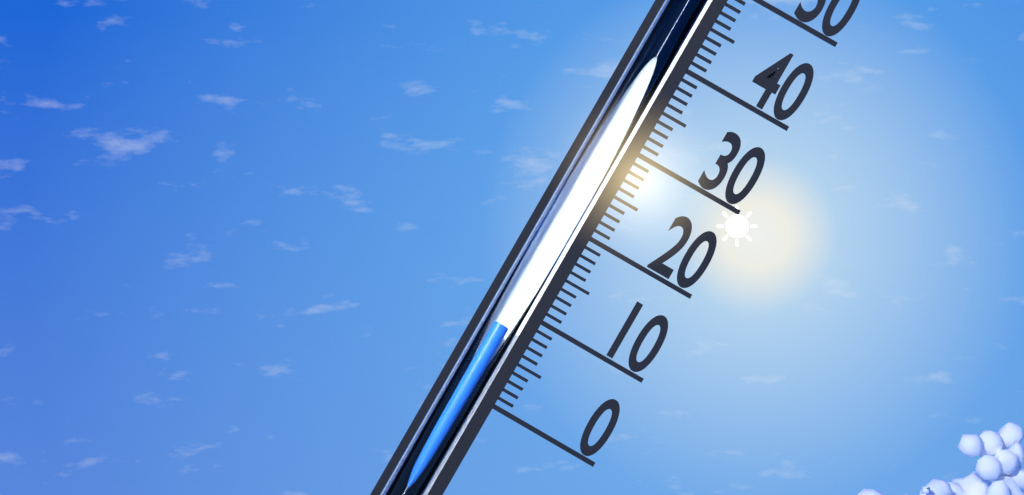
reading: 8 (no unit)
